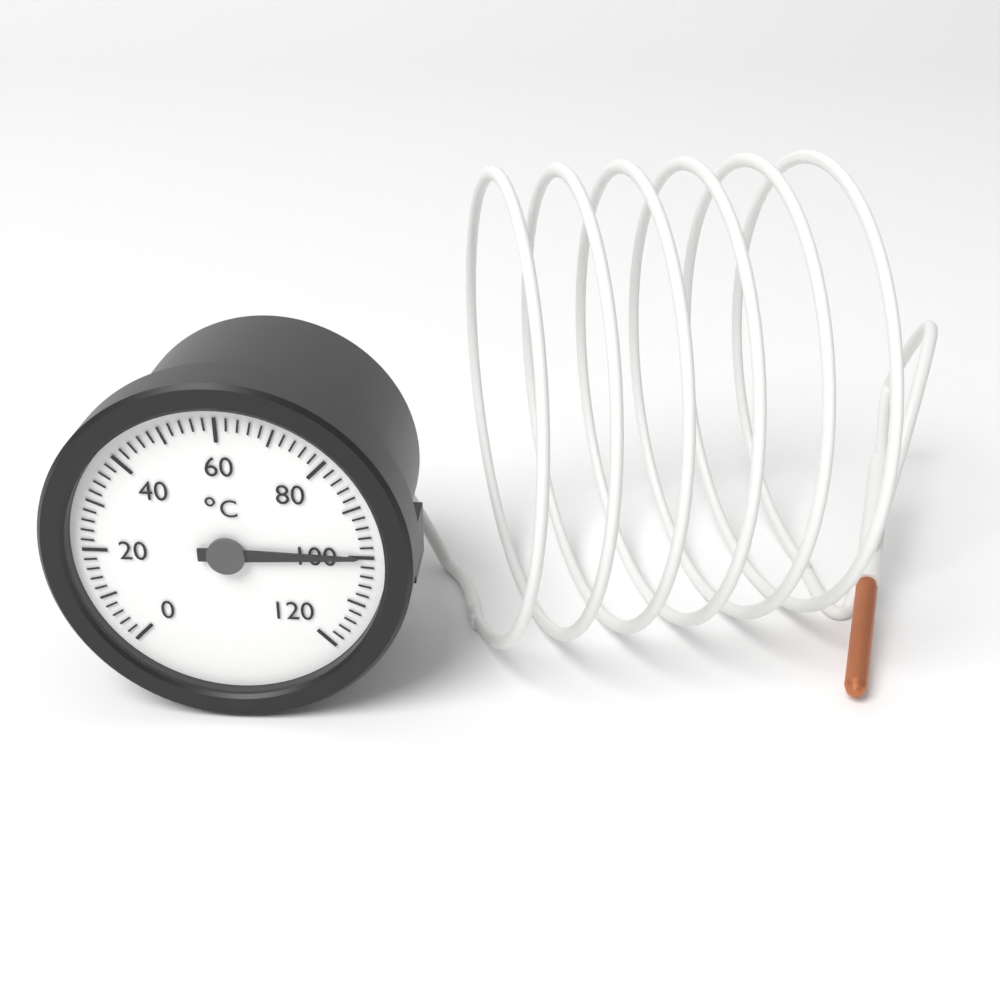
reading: 100 °C
